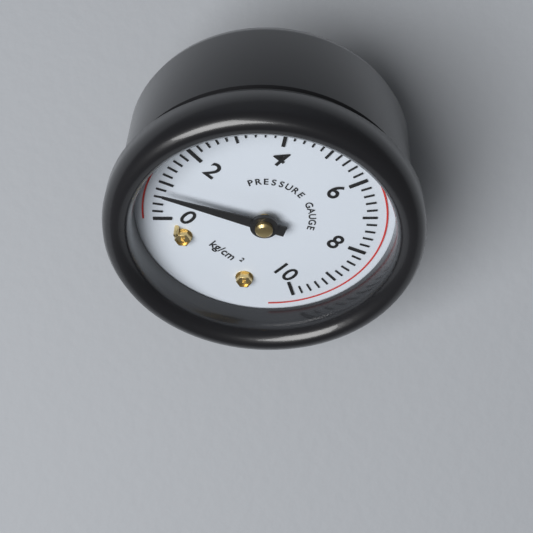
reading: 0.8 kg/cm²
